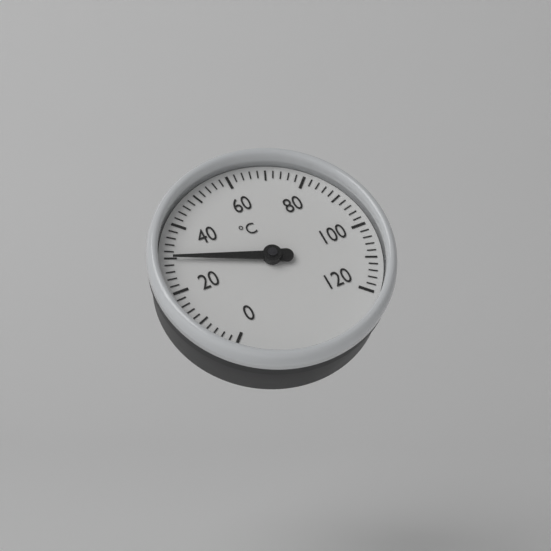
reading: 30 °C
